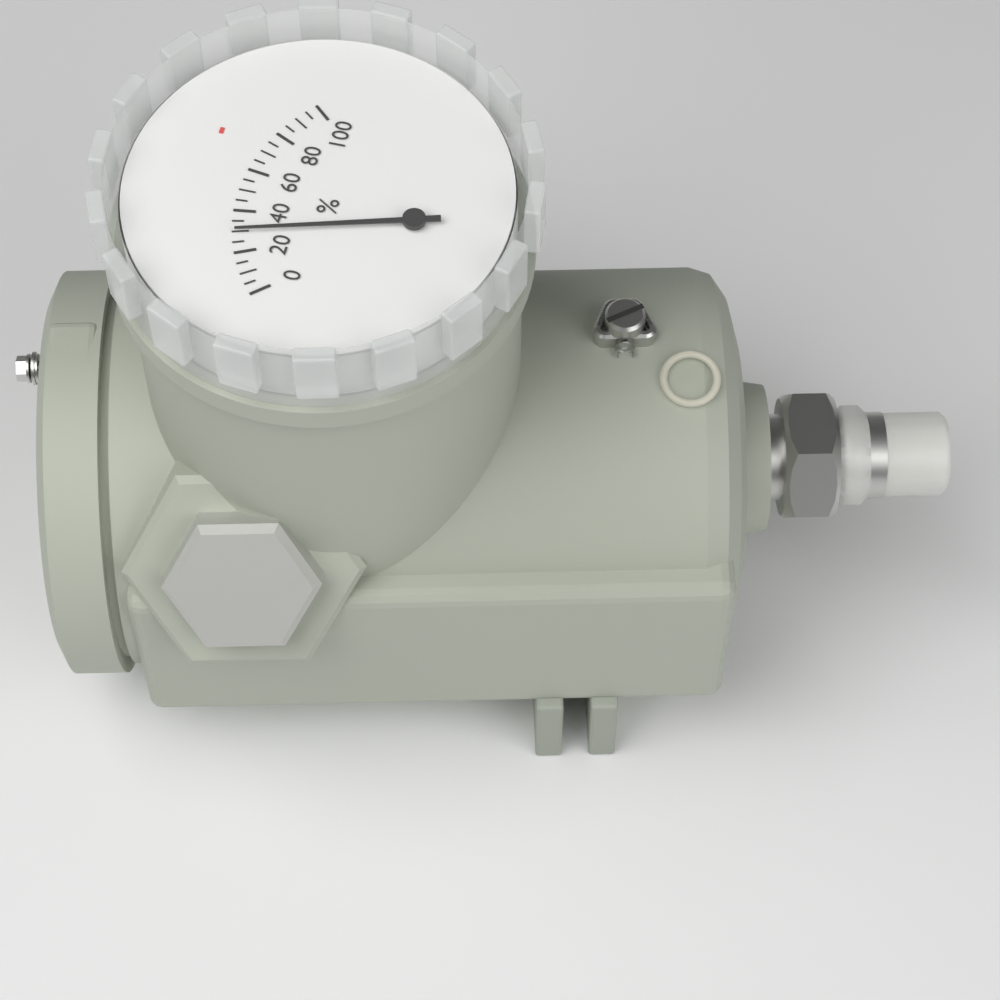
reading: 30 %
